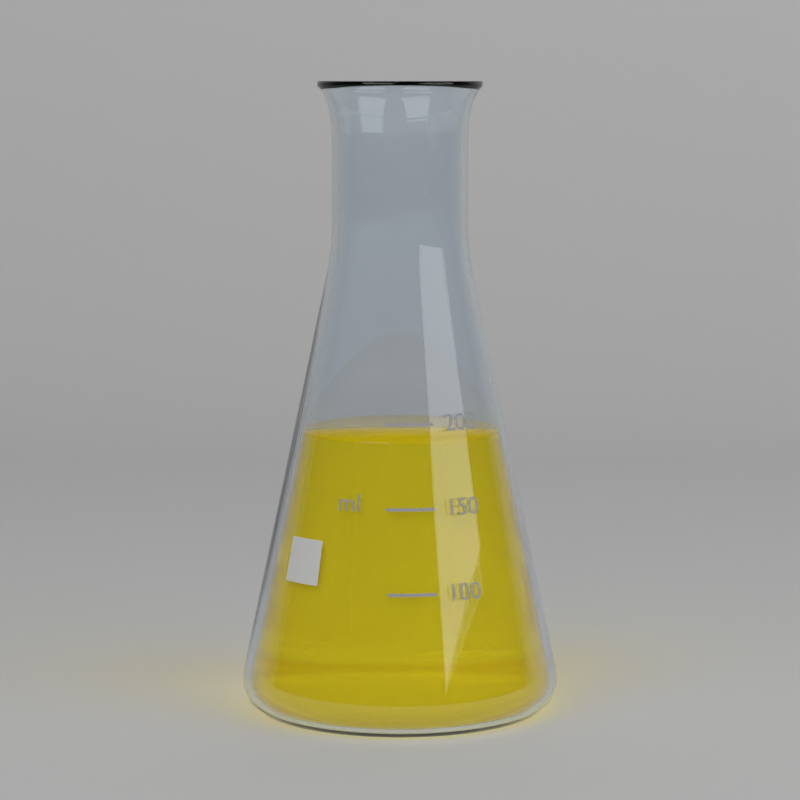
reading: 190 ml
